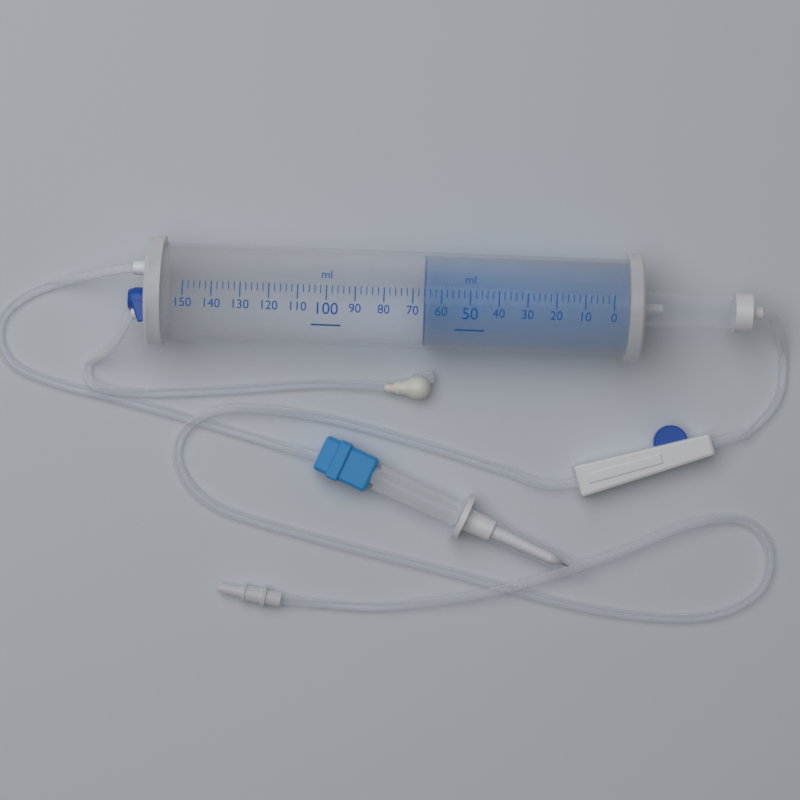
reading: 66 ml
